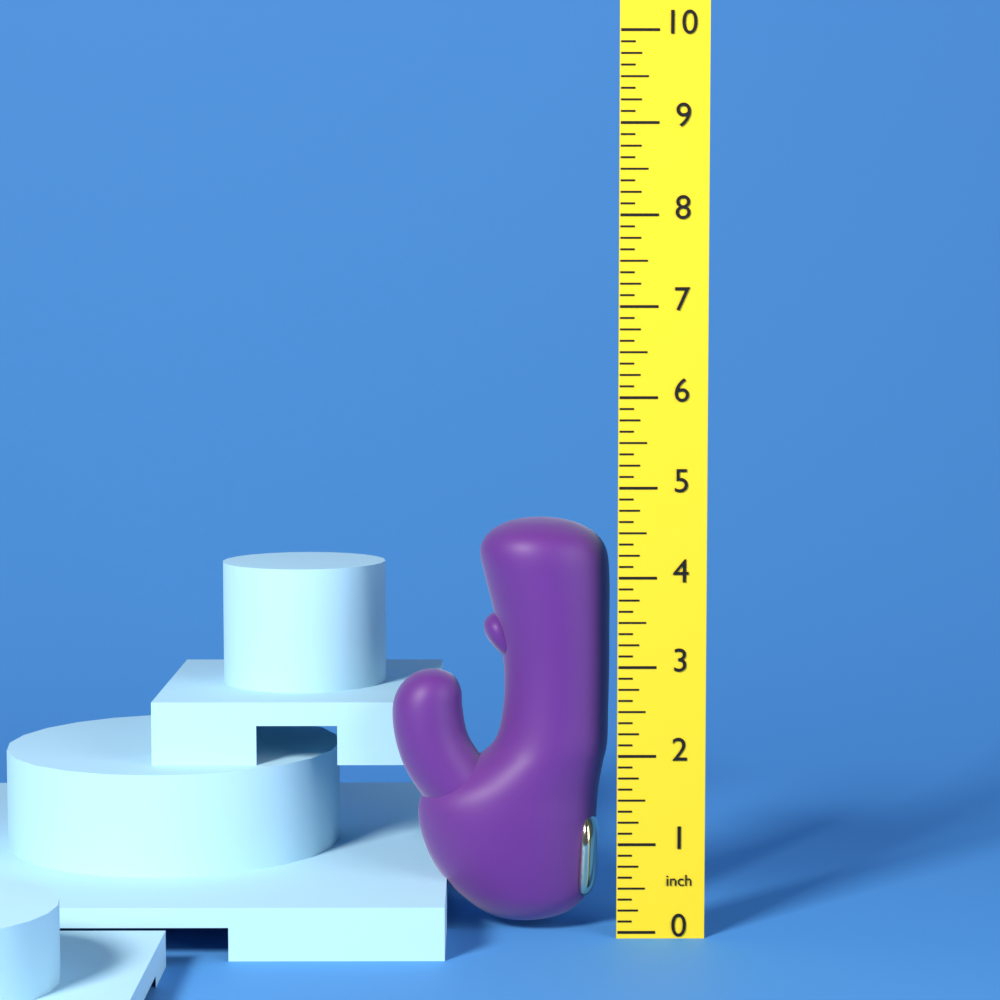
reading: 4.625 inch
